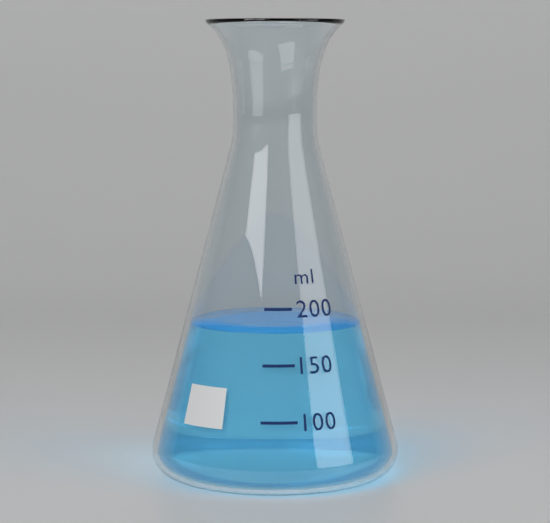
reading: 180 ml
